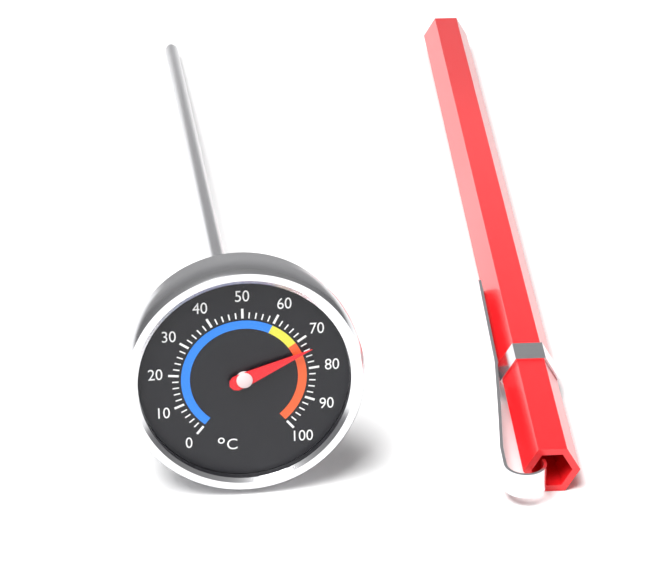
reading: 74 °C
